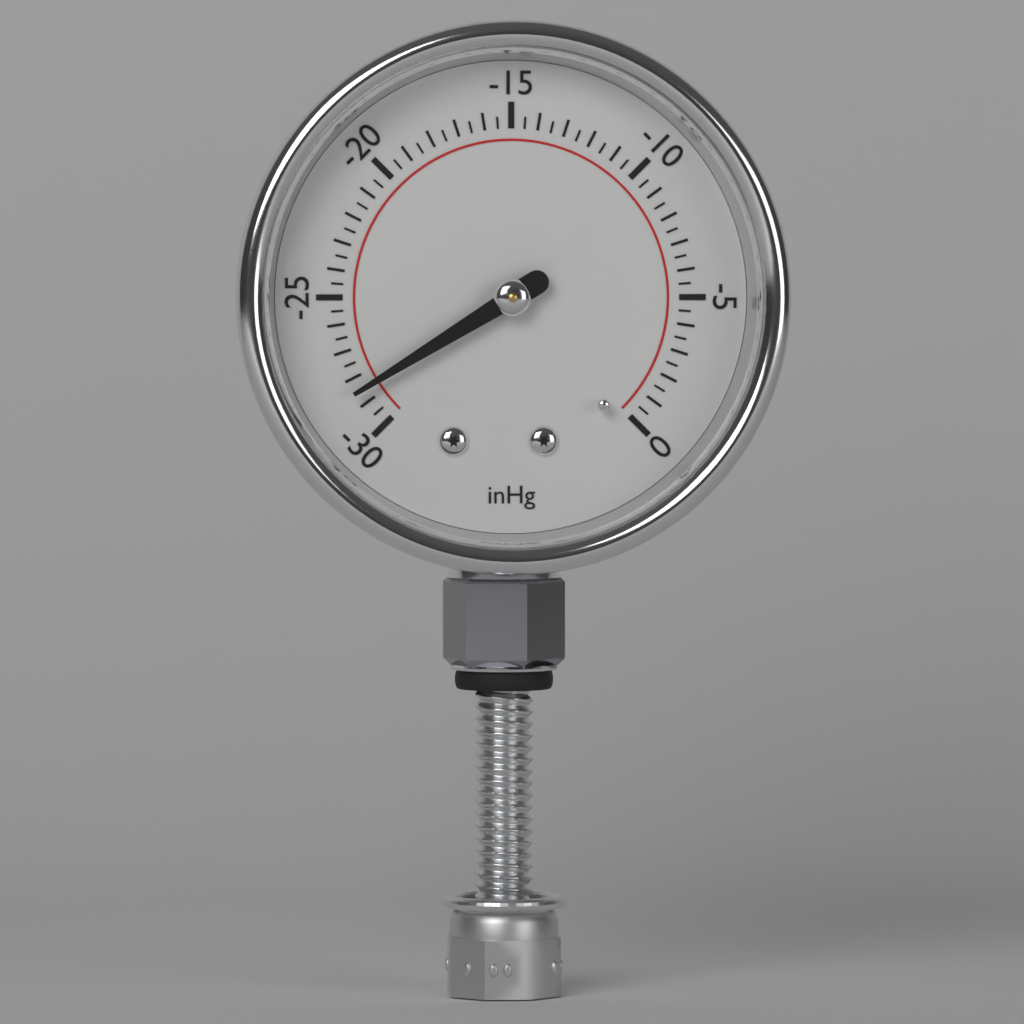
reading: -28.5 inHg
